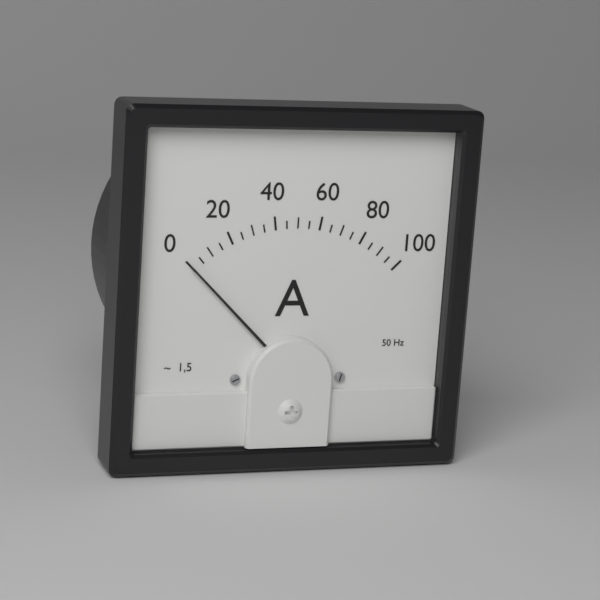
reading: 0 A
